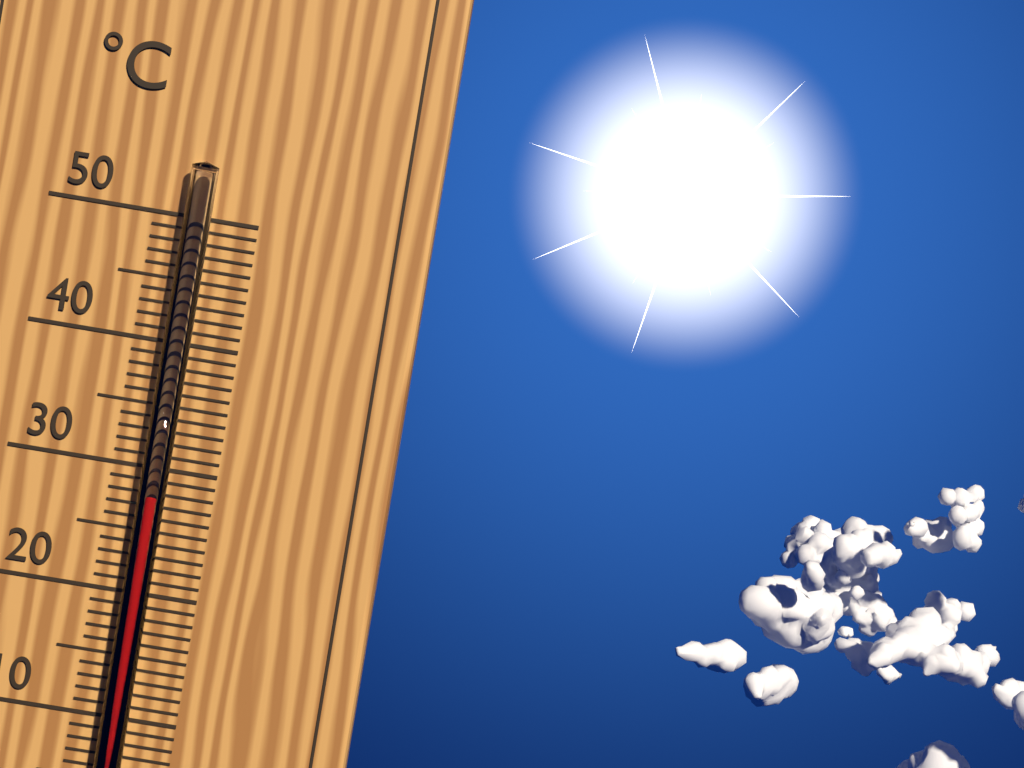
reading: 28 °C
